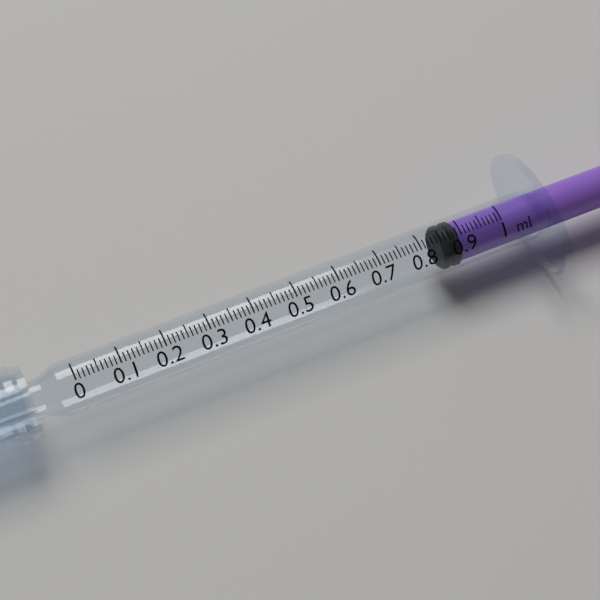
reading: 0.85 ml
